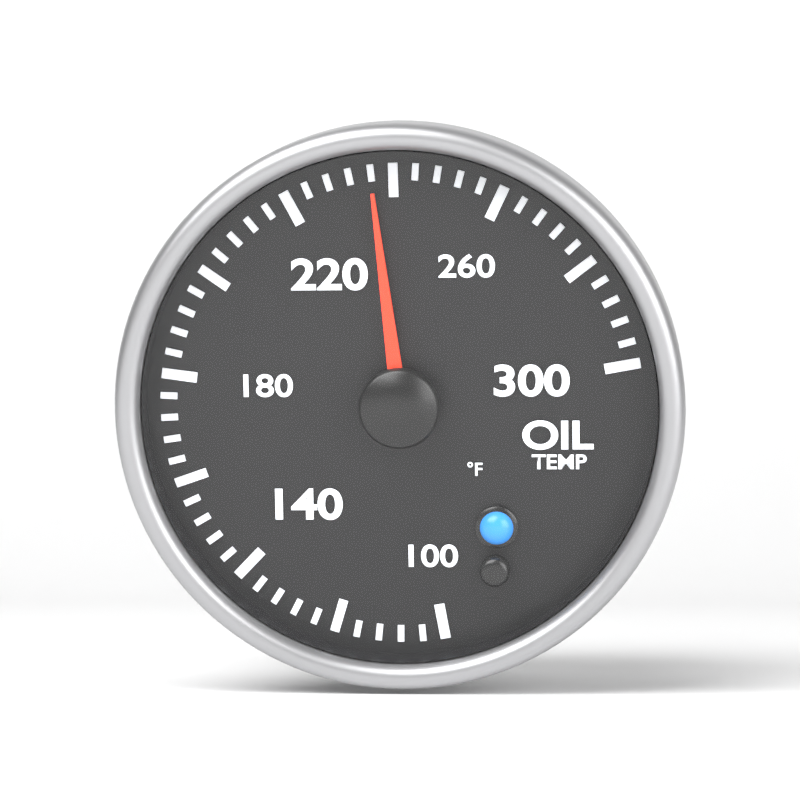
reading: 236 °F
